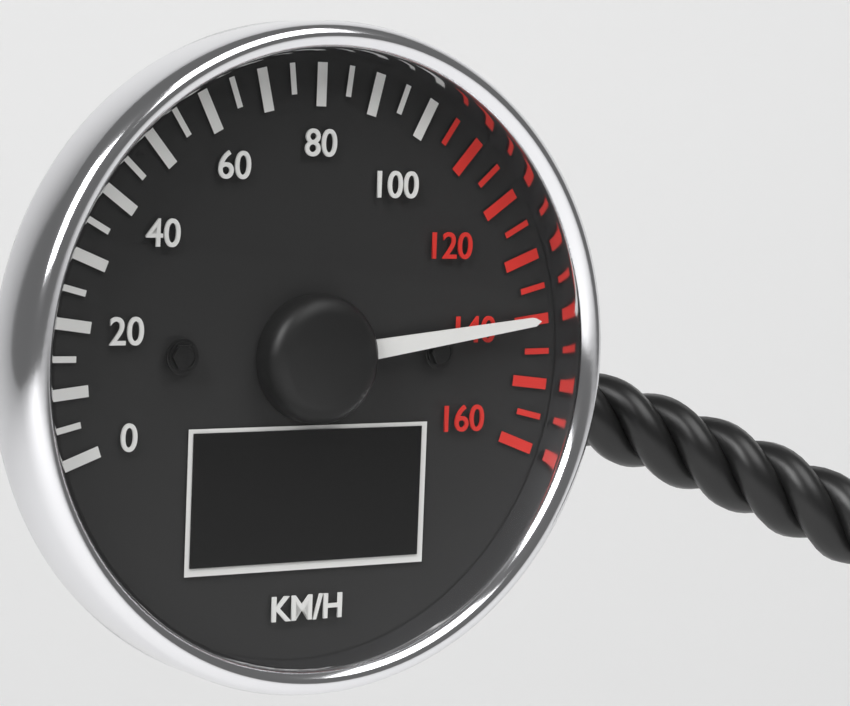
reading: 140 km/h
